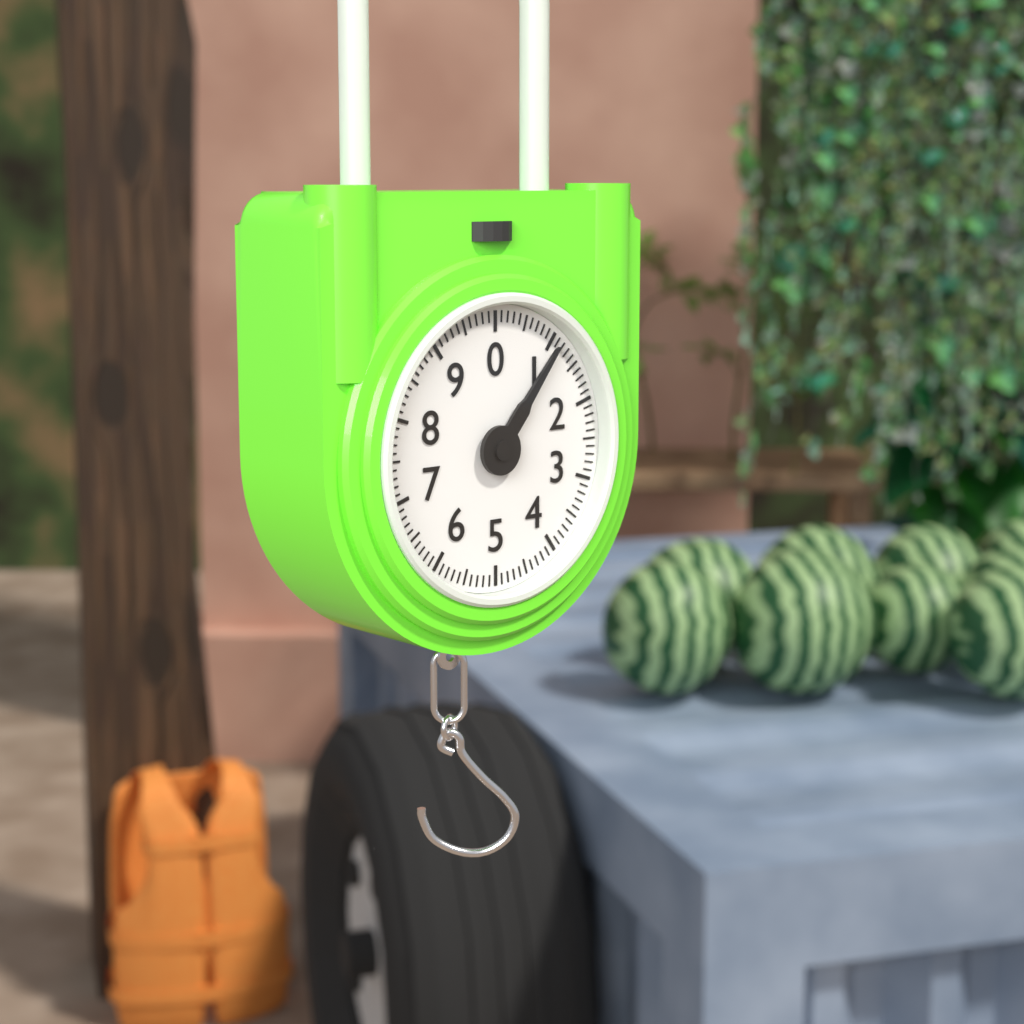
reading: 1.1 (no unit)
